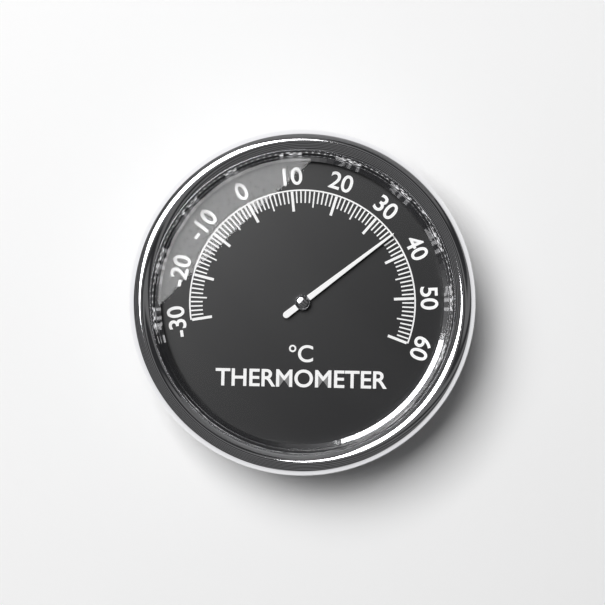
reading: 35 °C
